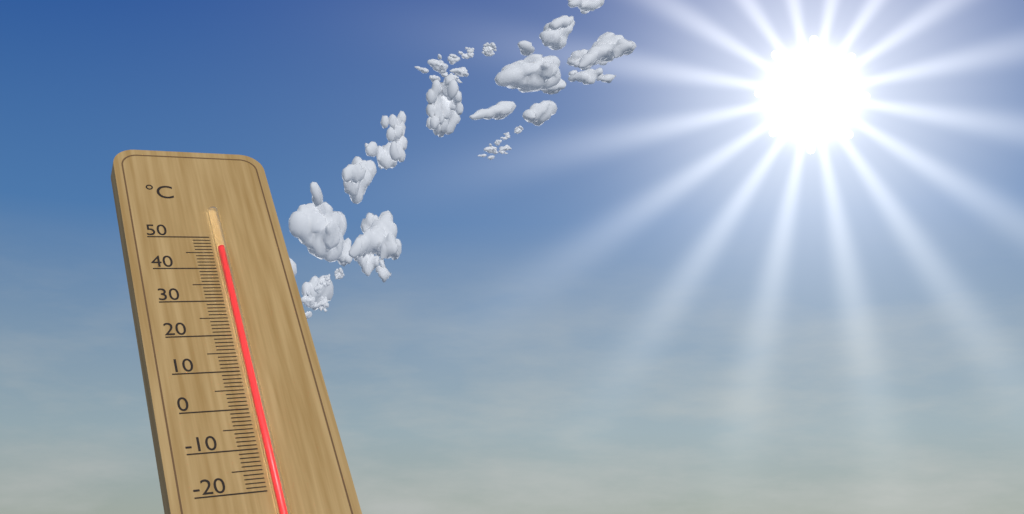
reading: 46 °C
